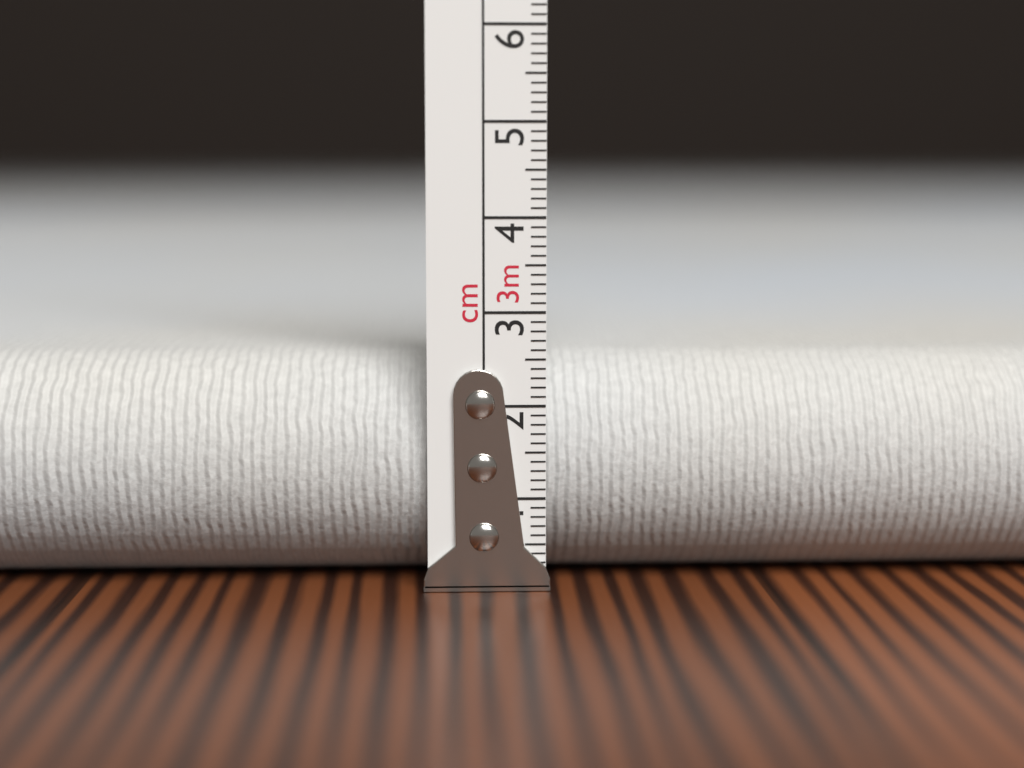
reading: 2.5 cm
